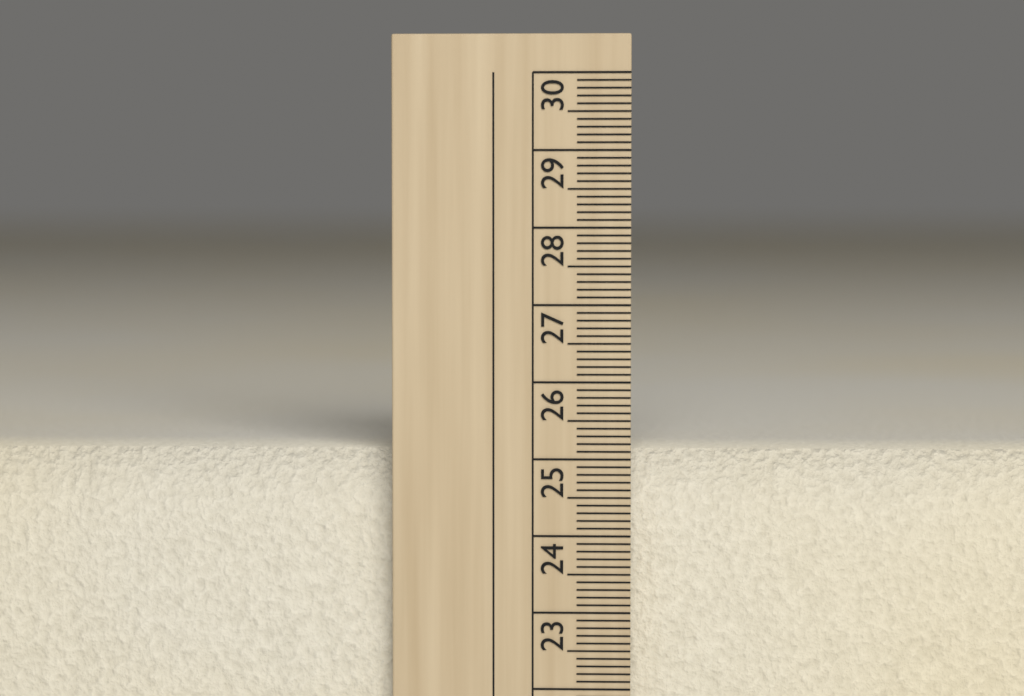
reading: 25.1 cm
